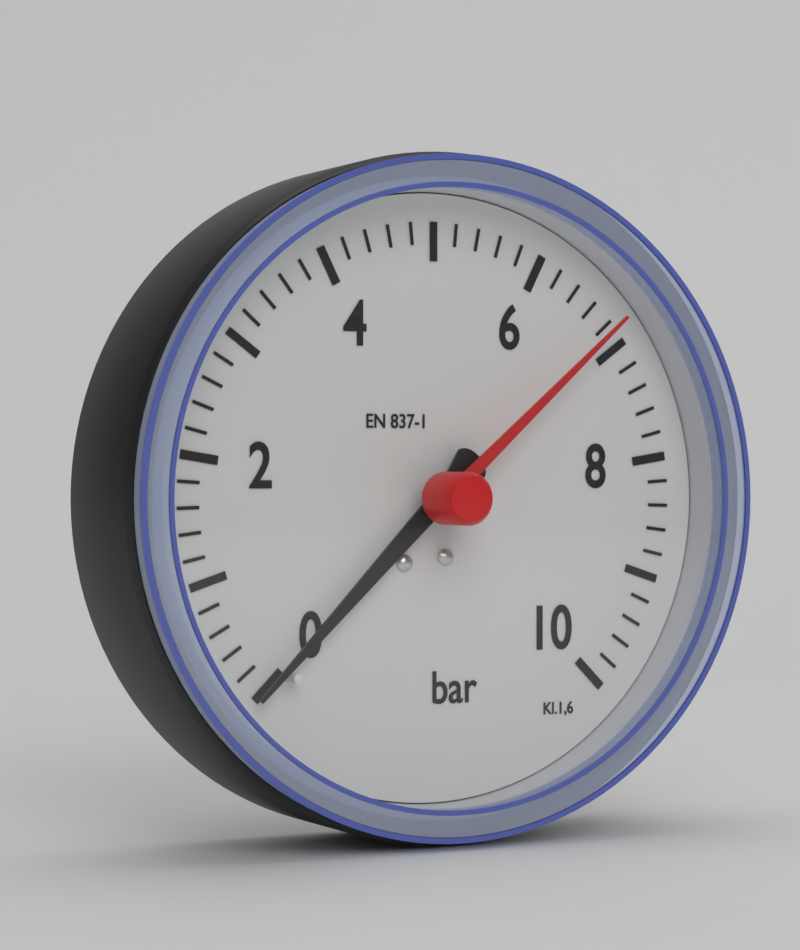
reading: 0.0 bar
